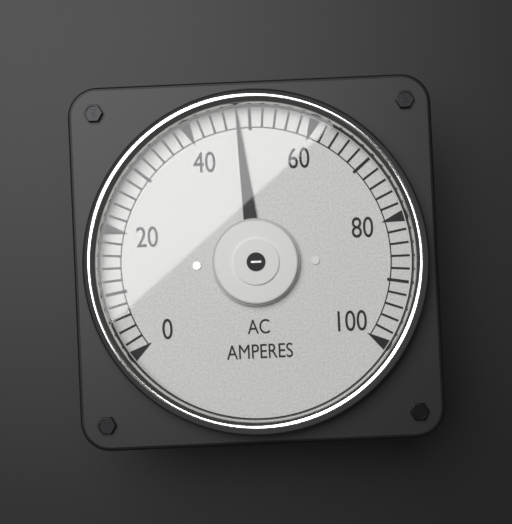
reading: 48 A
